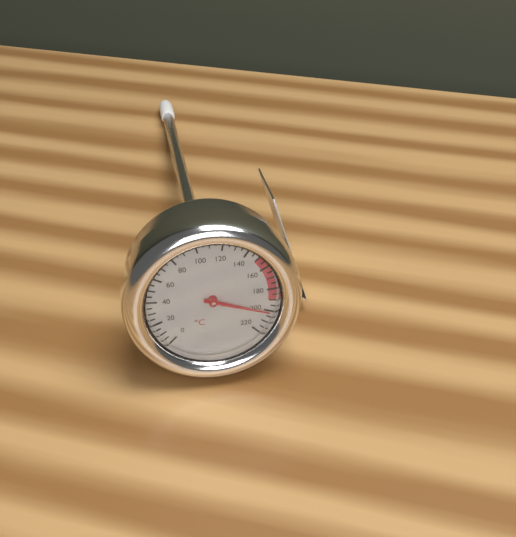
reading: 200 °C
